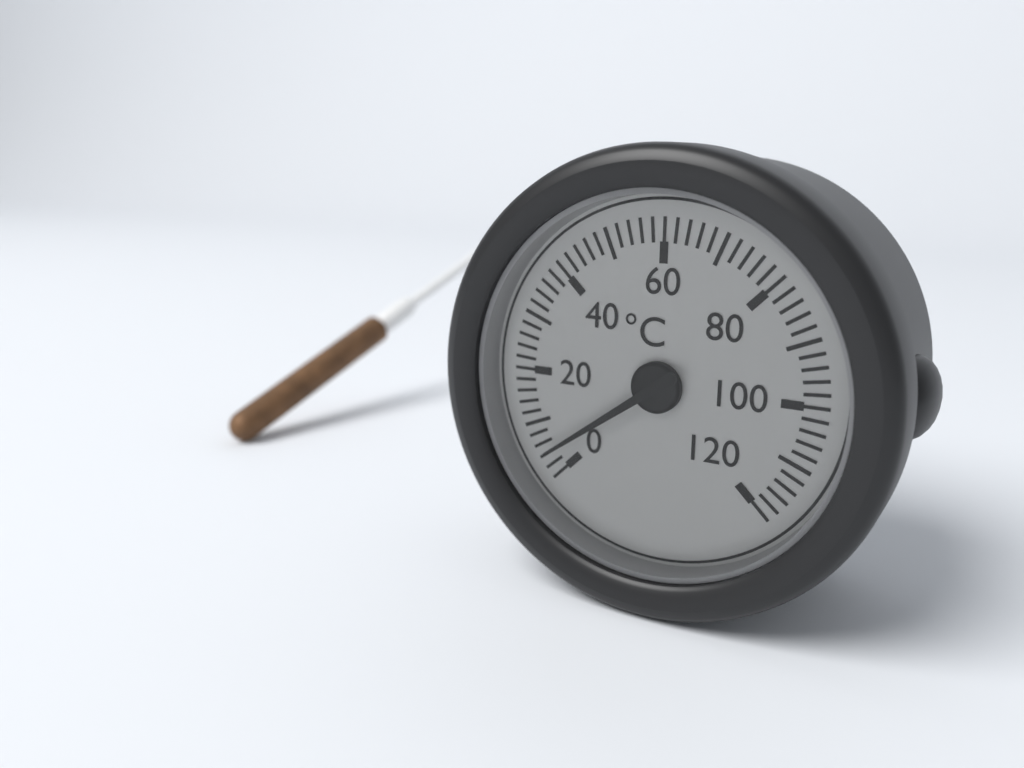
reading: 4 °C
